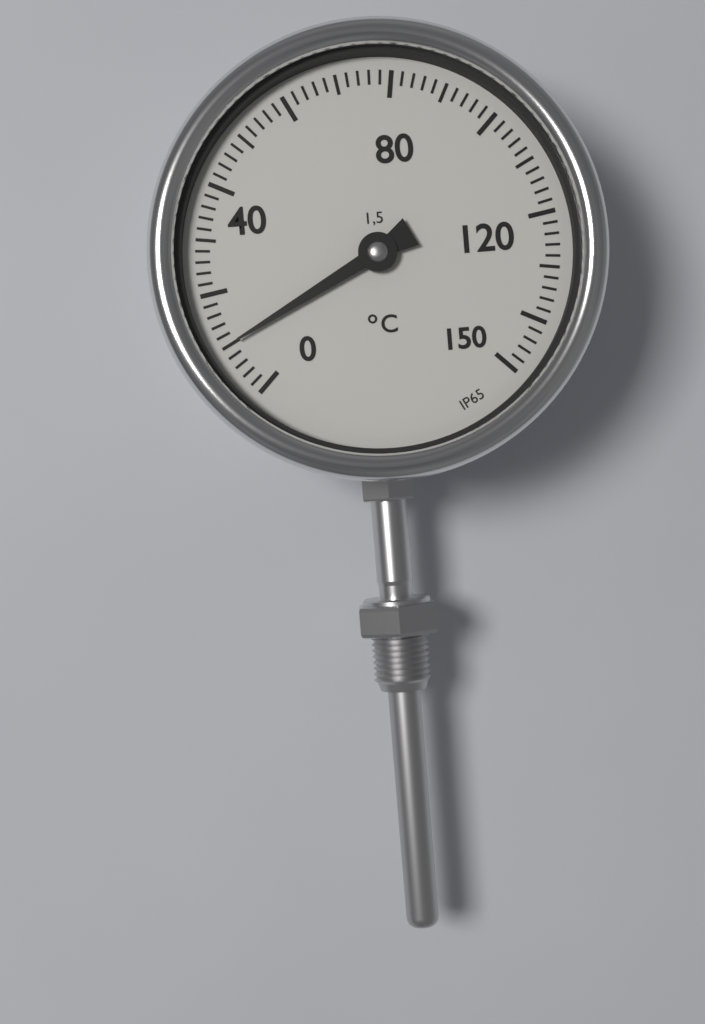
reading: 10 °C
